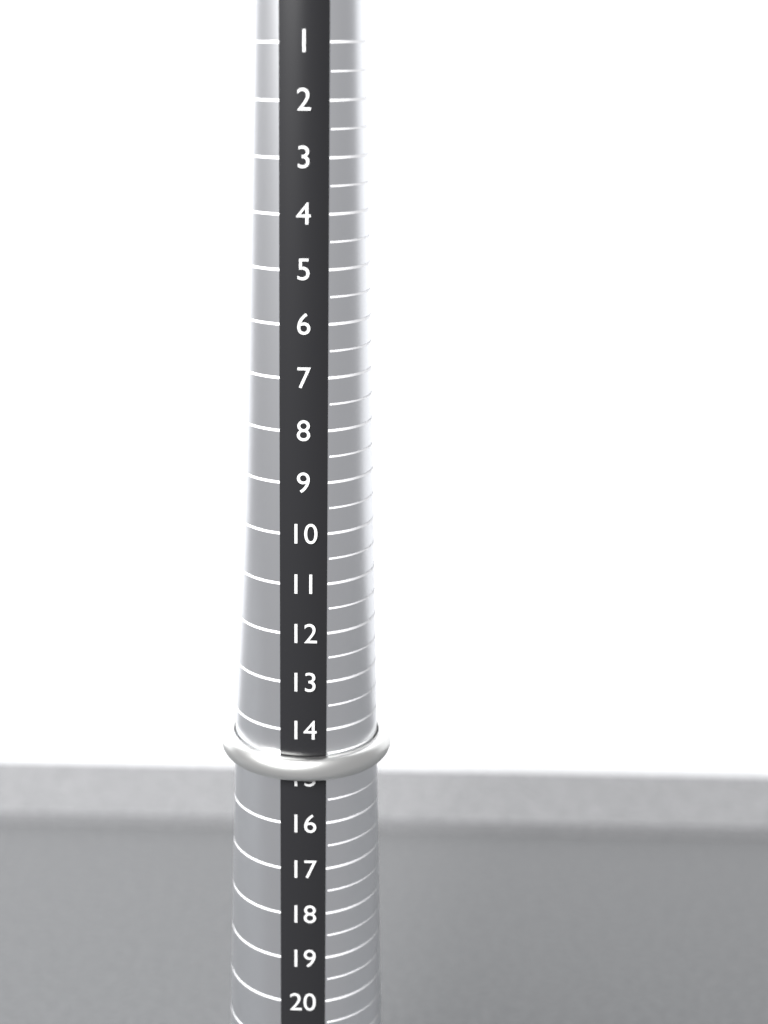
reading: 15.0 (no unit)
